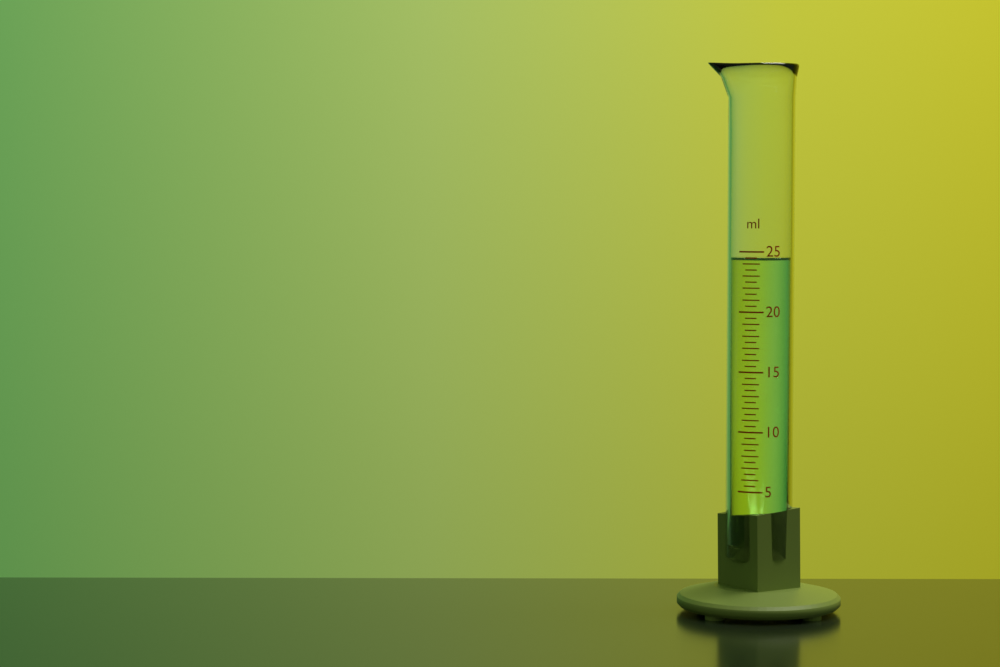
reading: 24.5 ml
